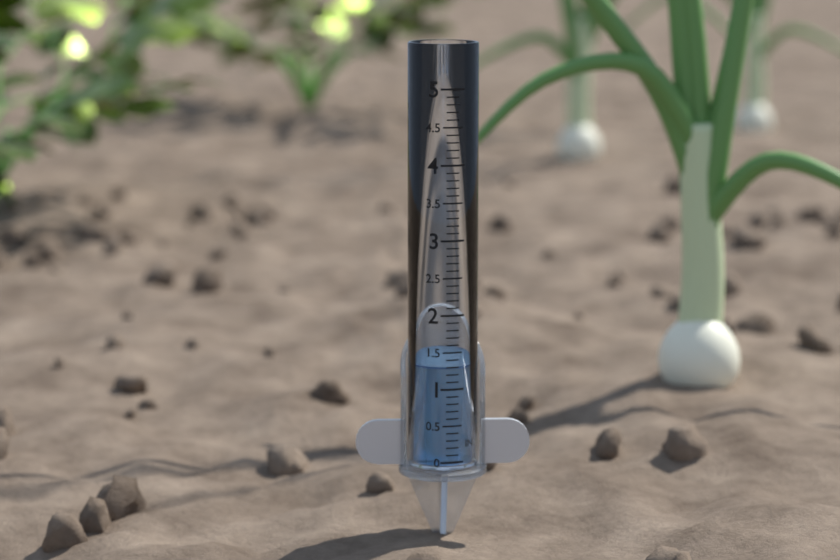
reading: 1.3 in
